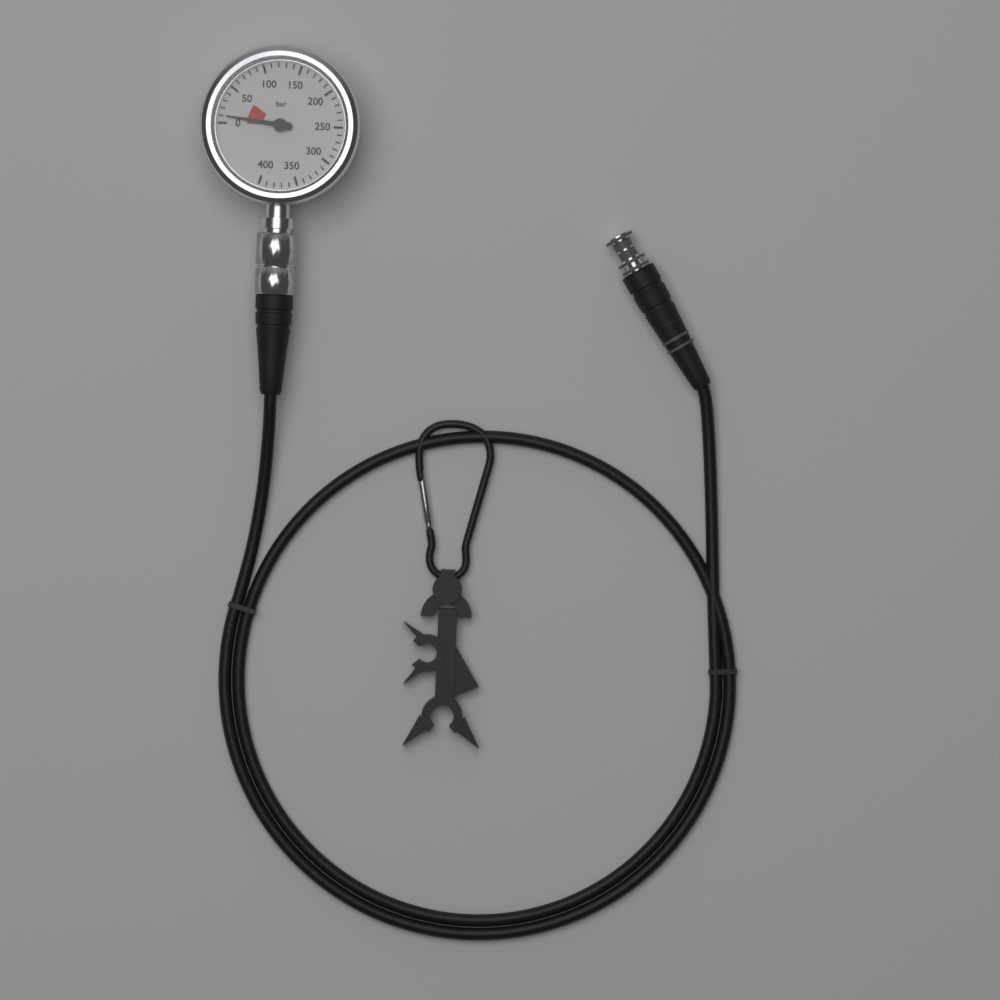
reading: 10 bar
